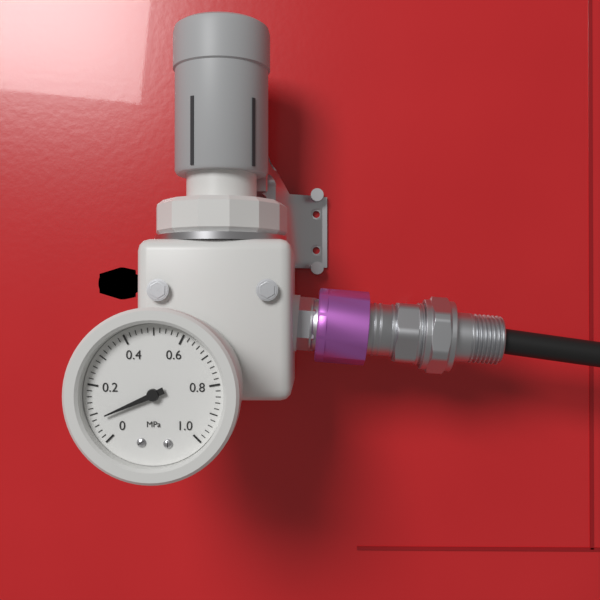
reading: 0.08 MPa
